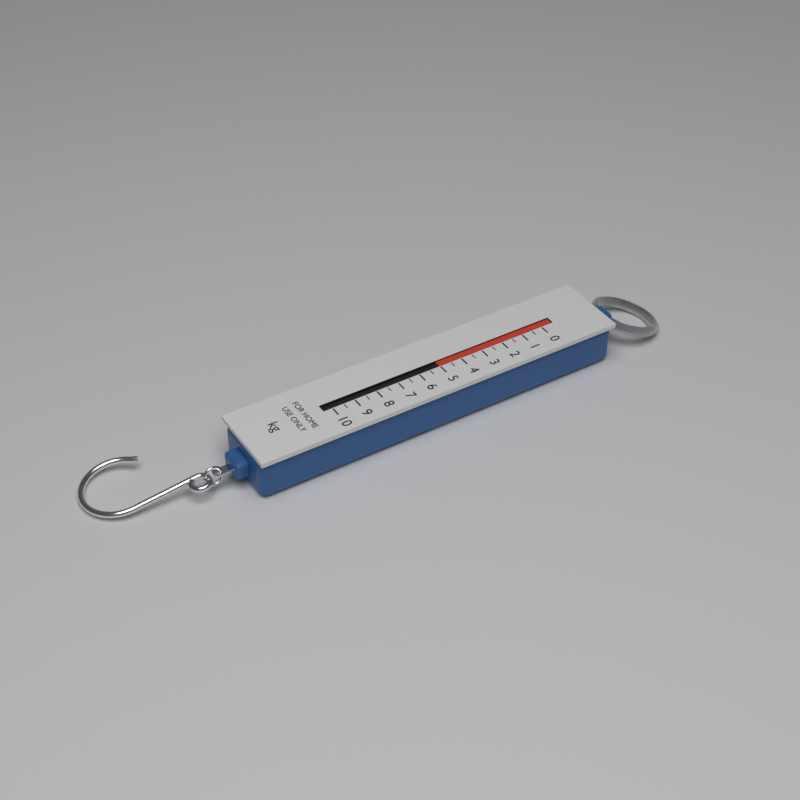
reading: 5.0 kg
